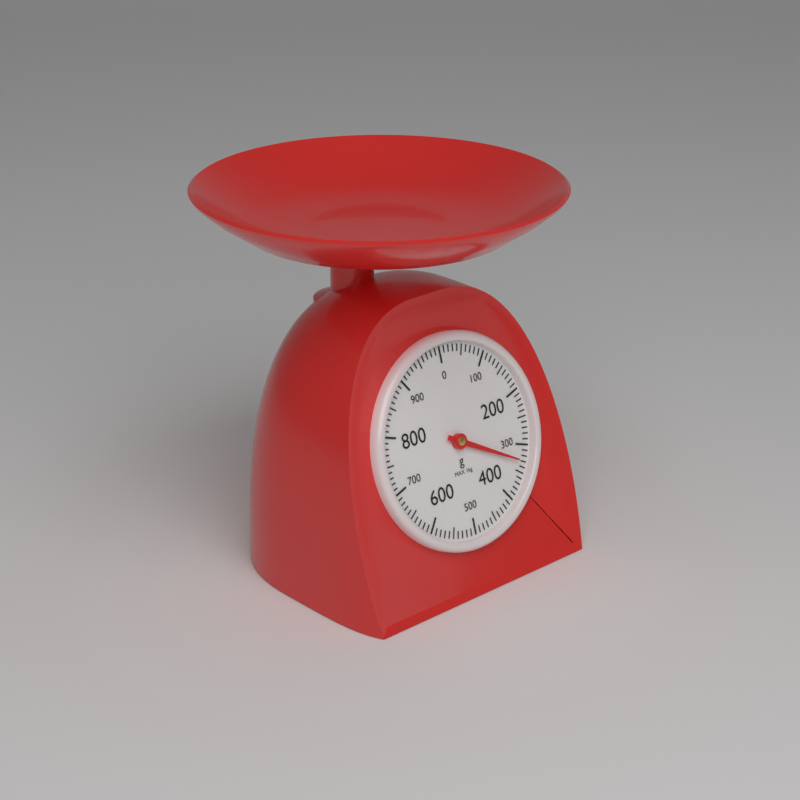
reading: 330 g
